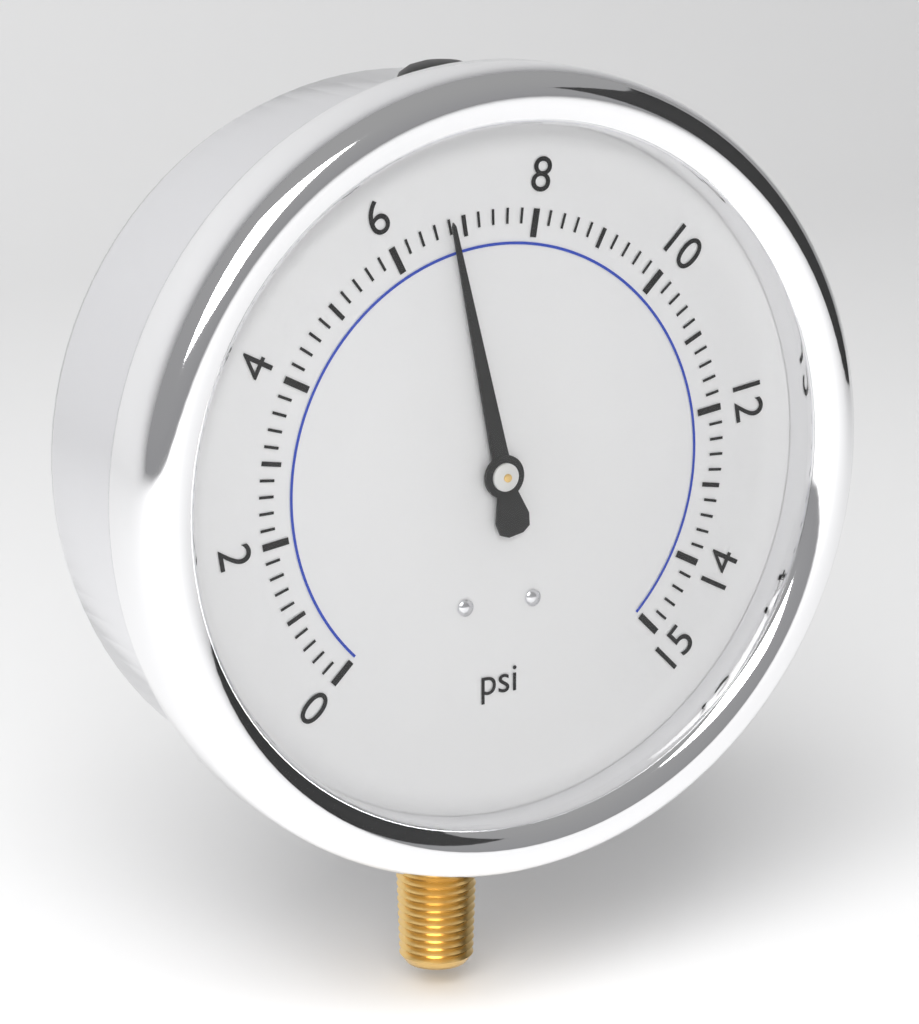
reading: 6.8 psi
